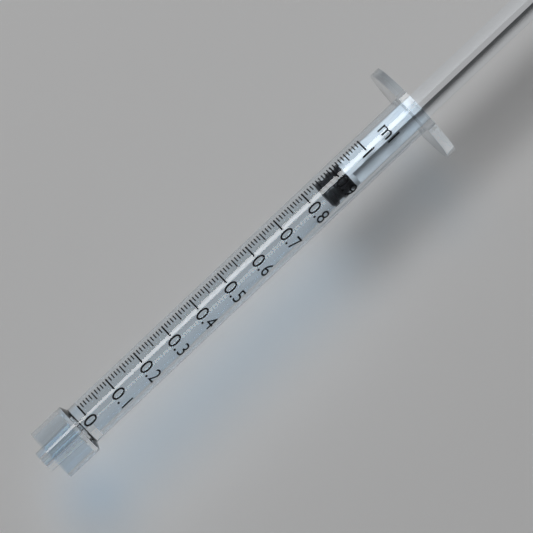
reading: 0.84 ml
